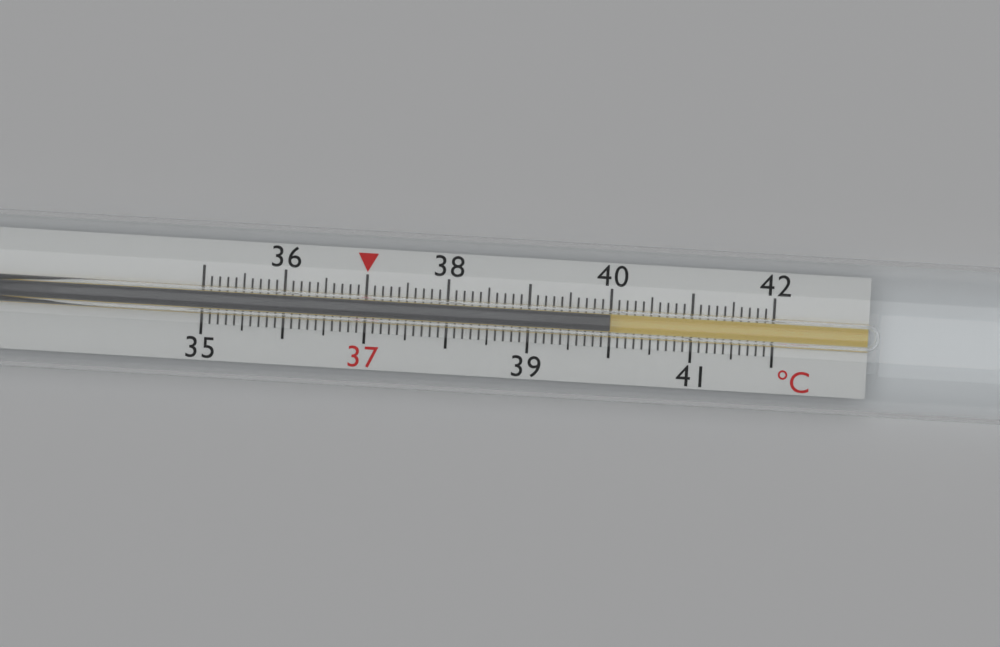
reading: 40.0 °C
